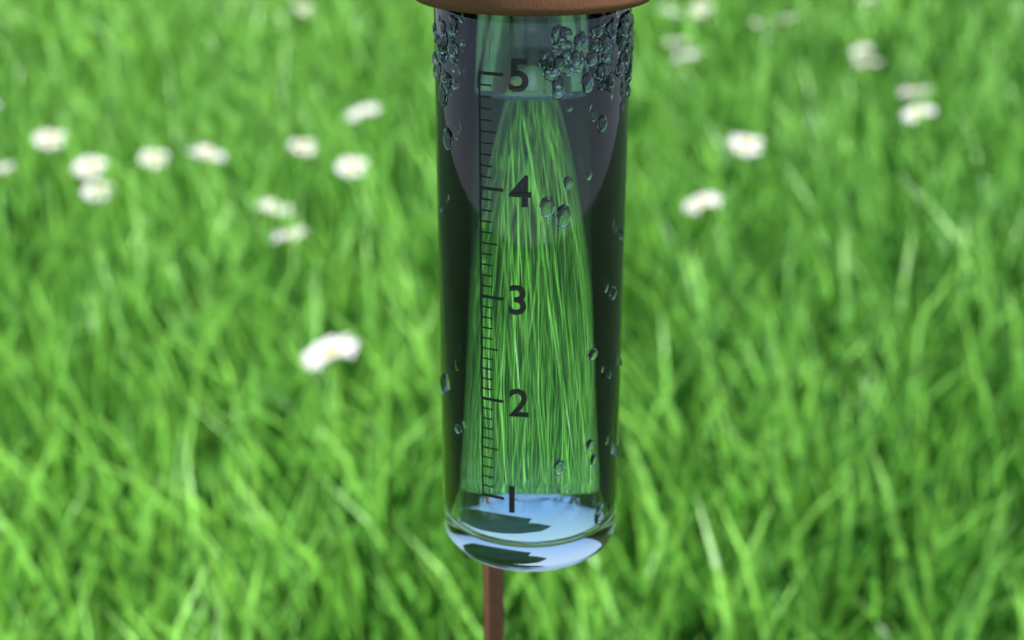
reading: 4.8 (no unit)
